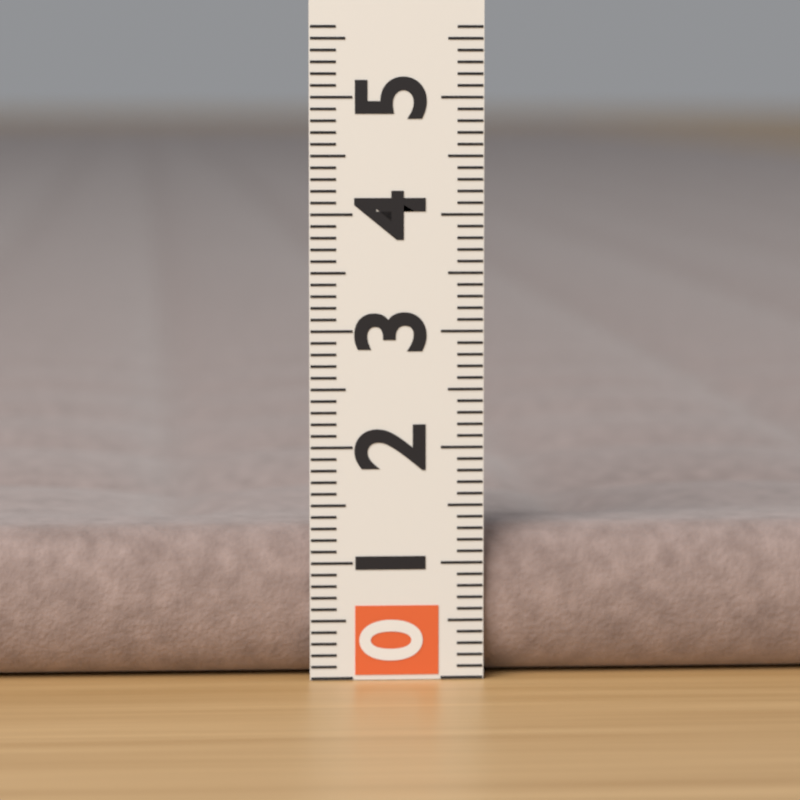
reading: 1.3 (no unit)
